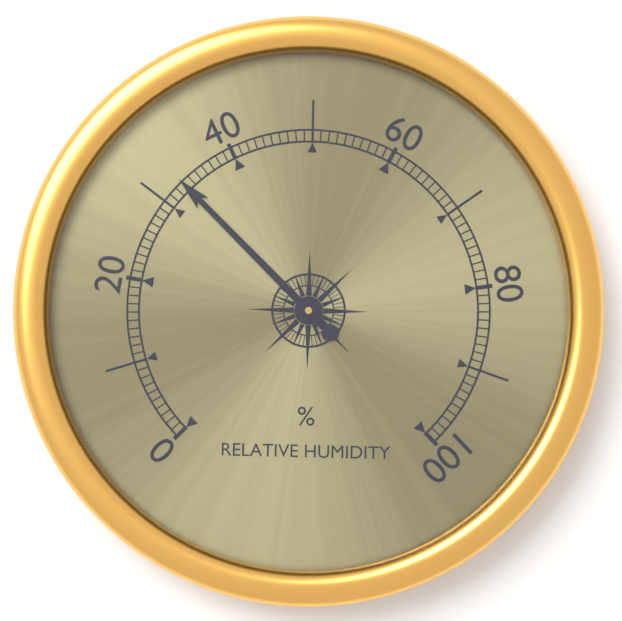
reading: 33 %
